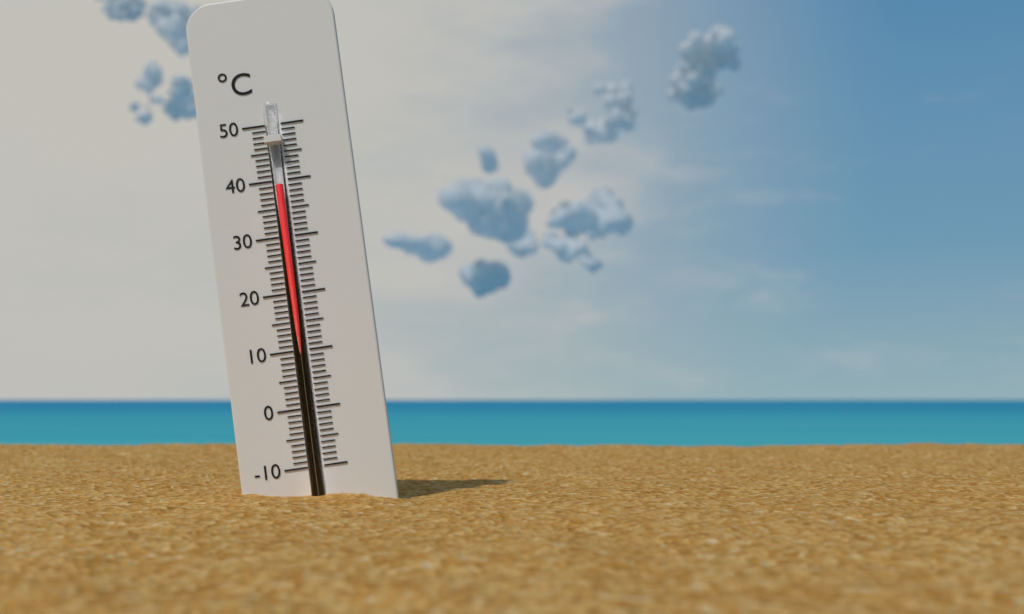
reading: 39 °C
